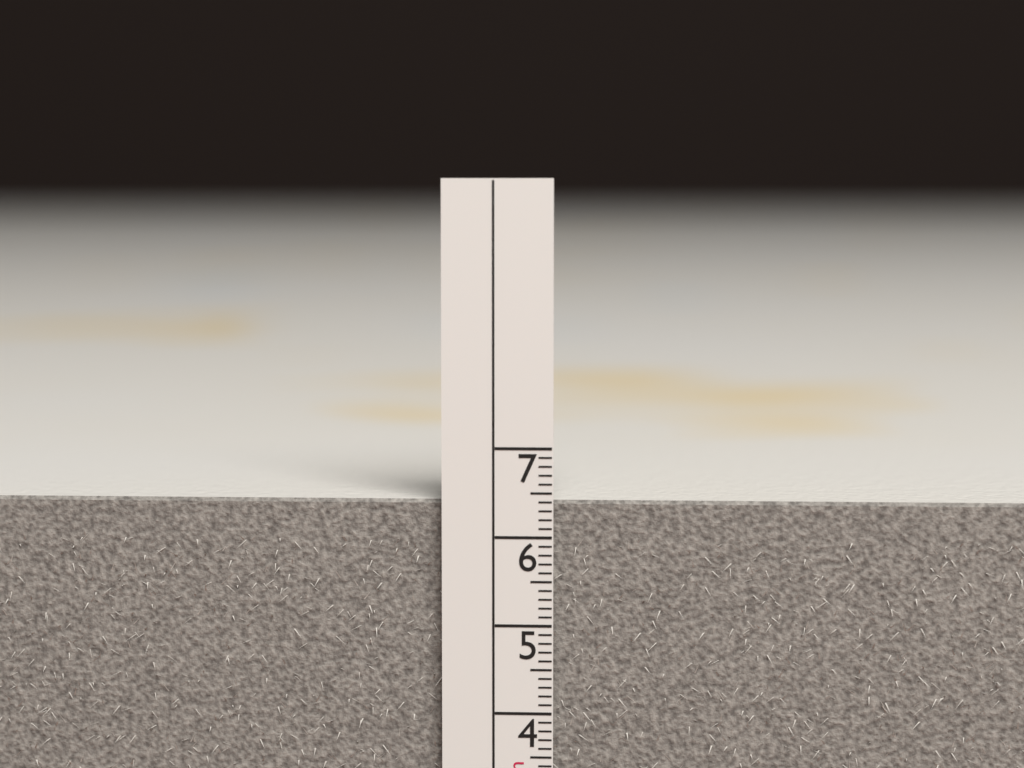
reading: 6.4 cm
